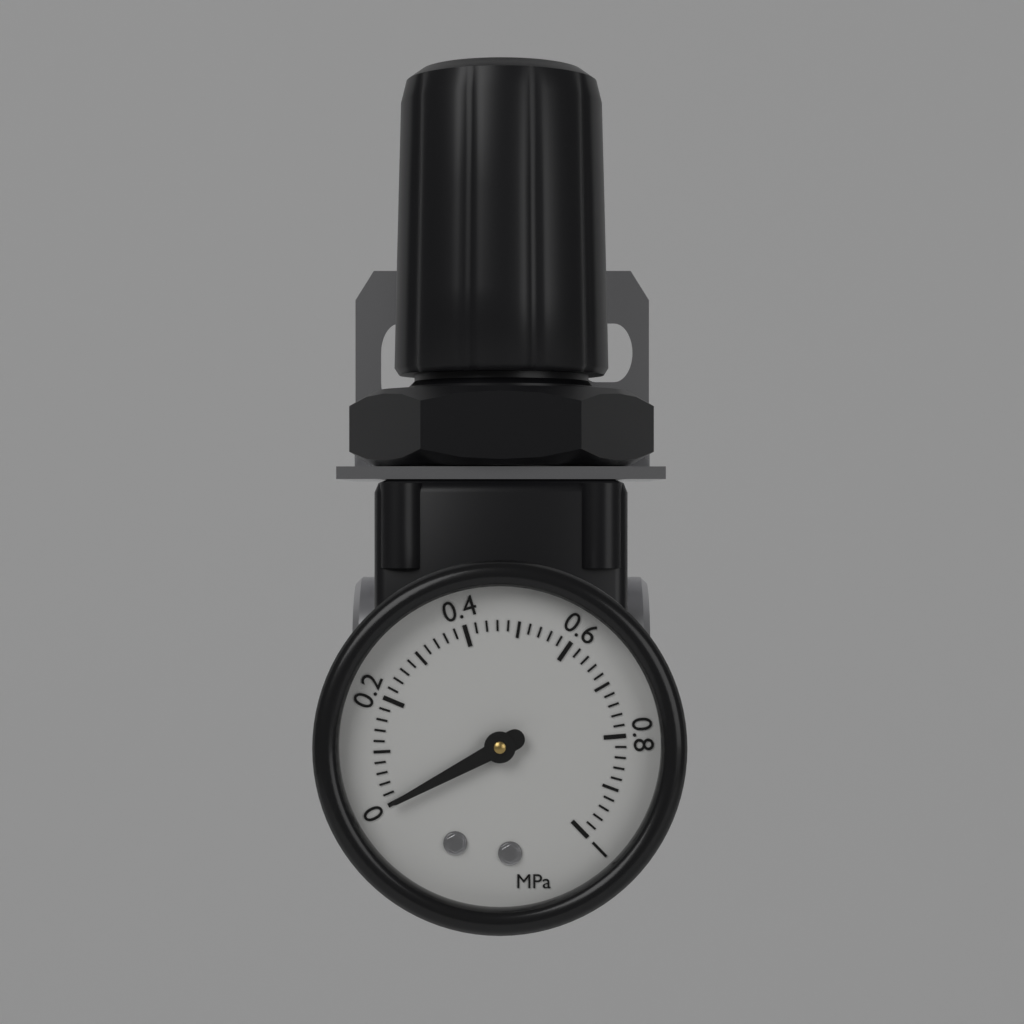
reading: 0.00 MPa
